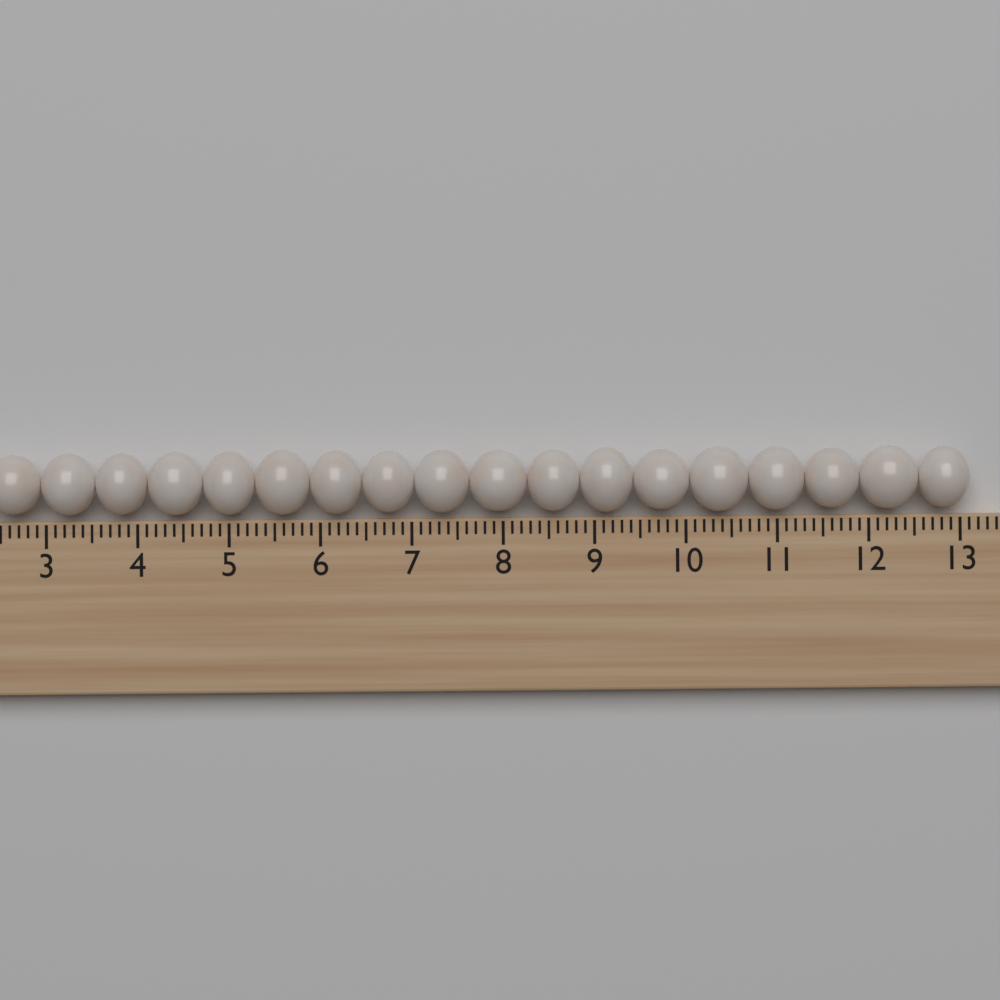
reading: 13.1 (no unit)
